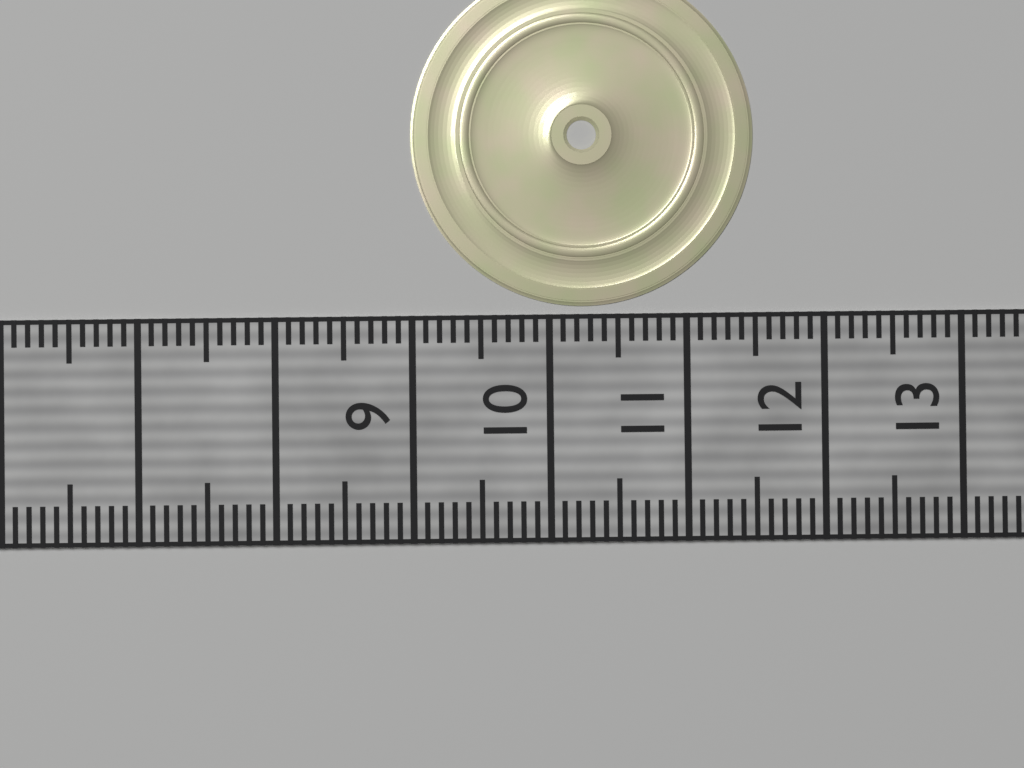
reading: 11.5 (no unit)
